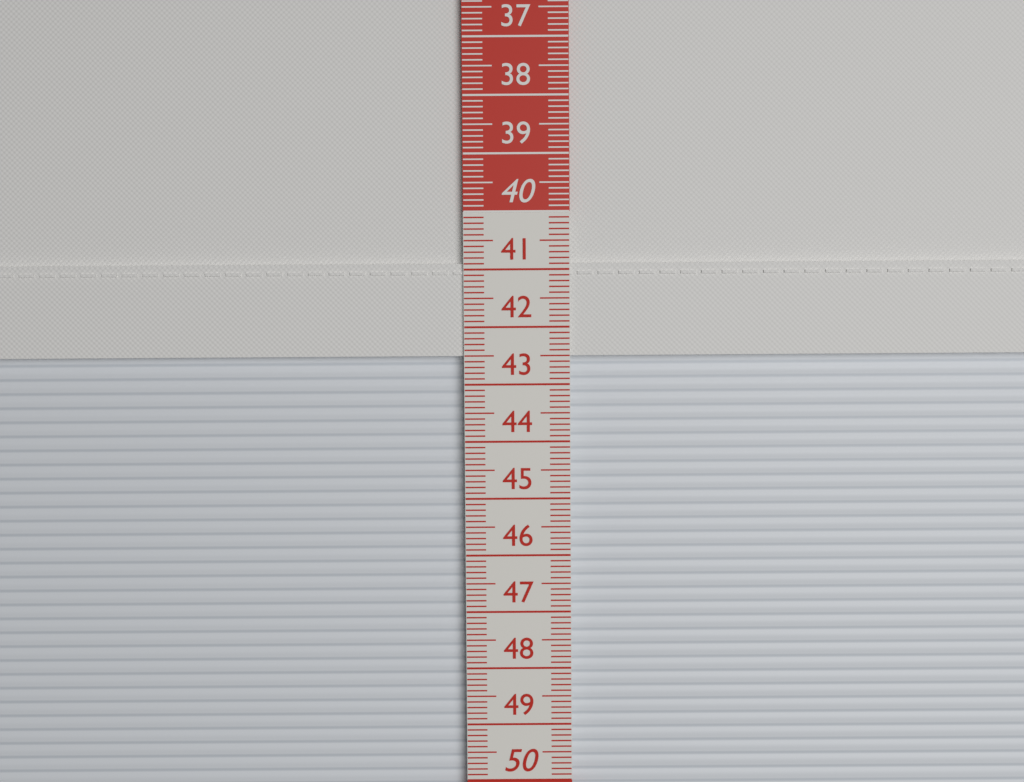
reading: 42.5 cm
